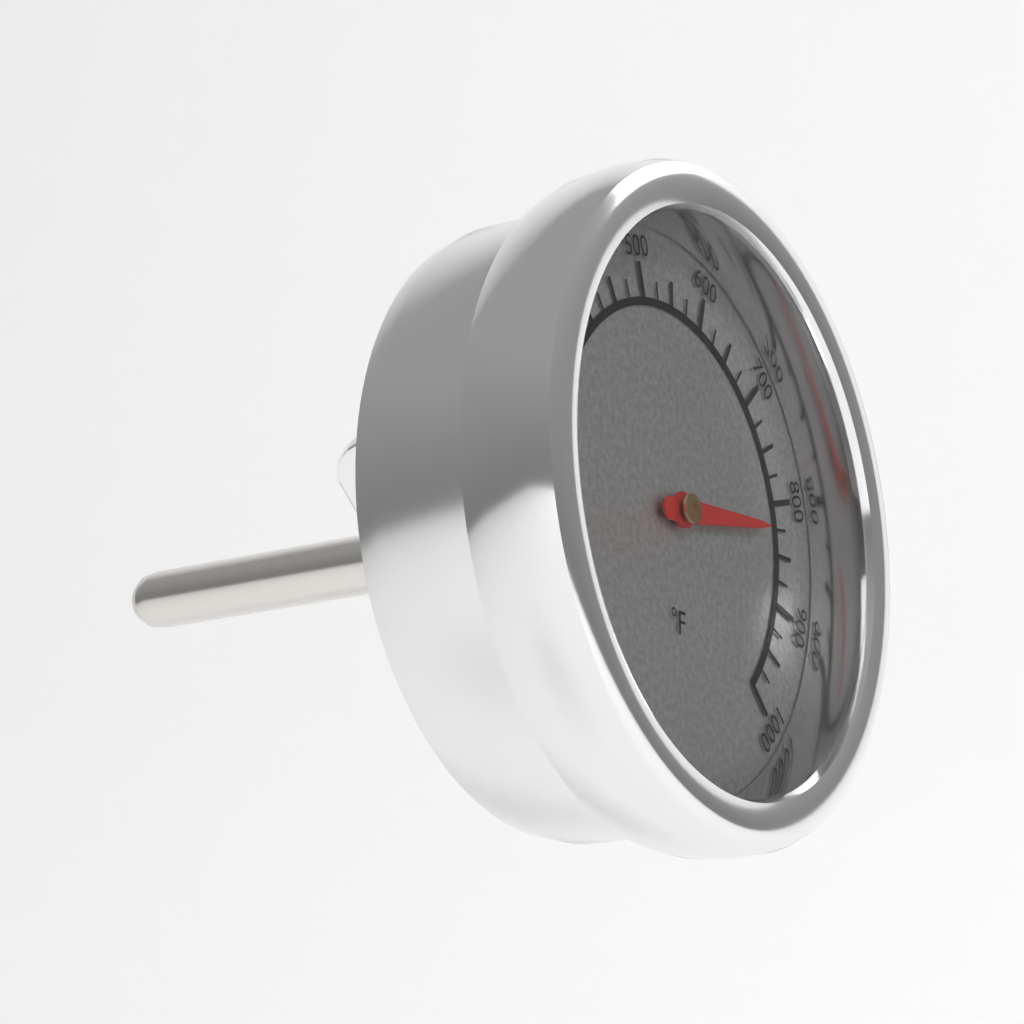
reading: 825 °F
